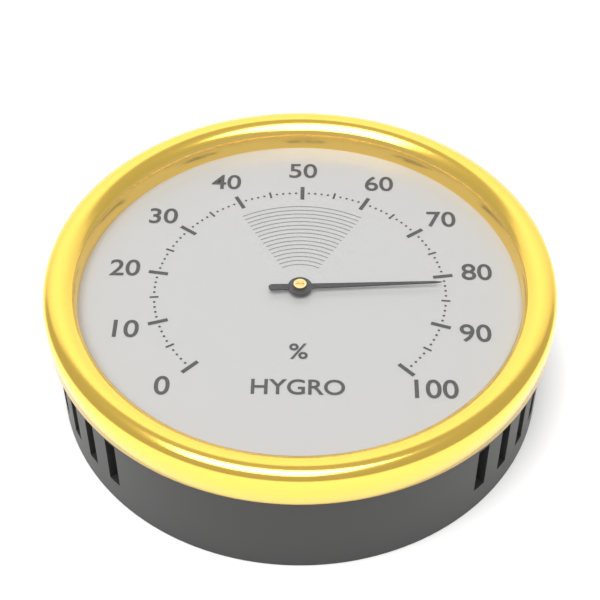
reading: 82 %
